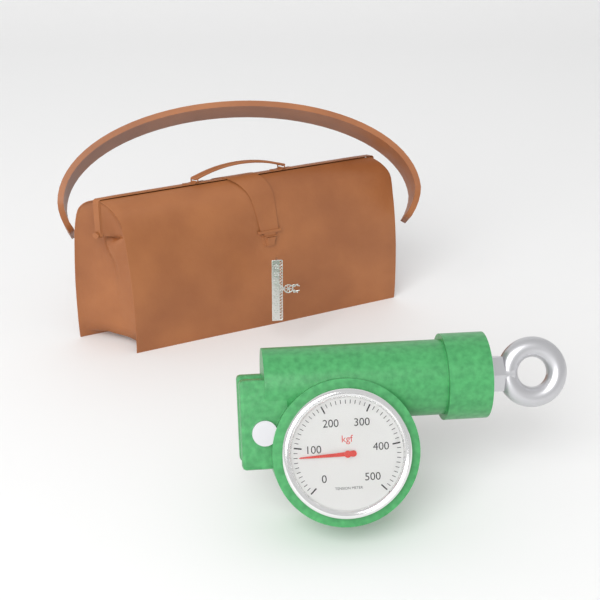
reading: 80 kgf
